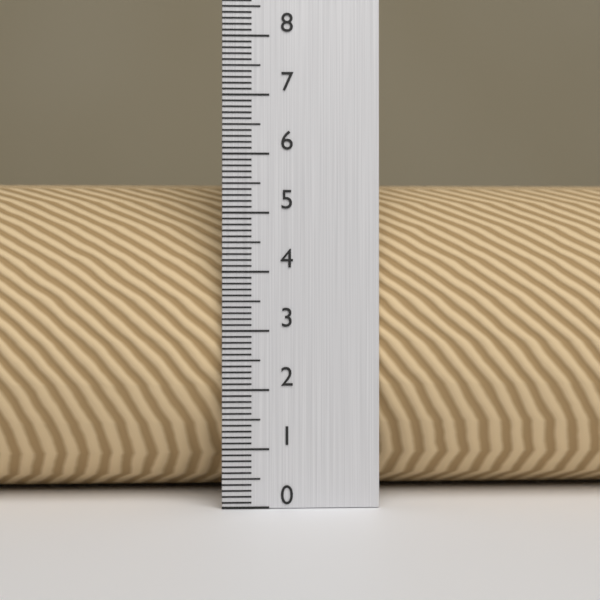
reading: 5.6 (no unit)
